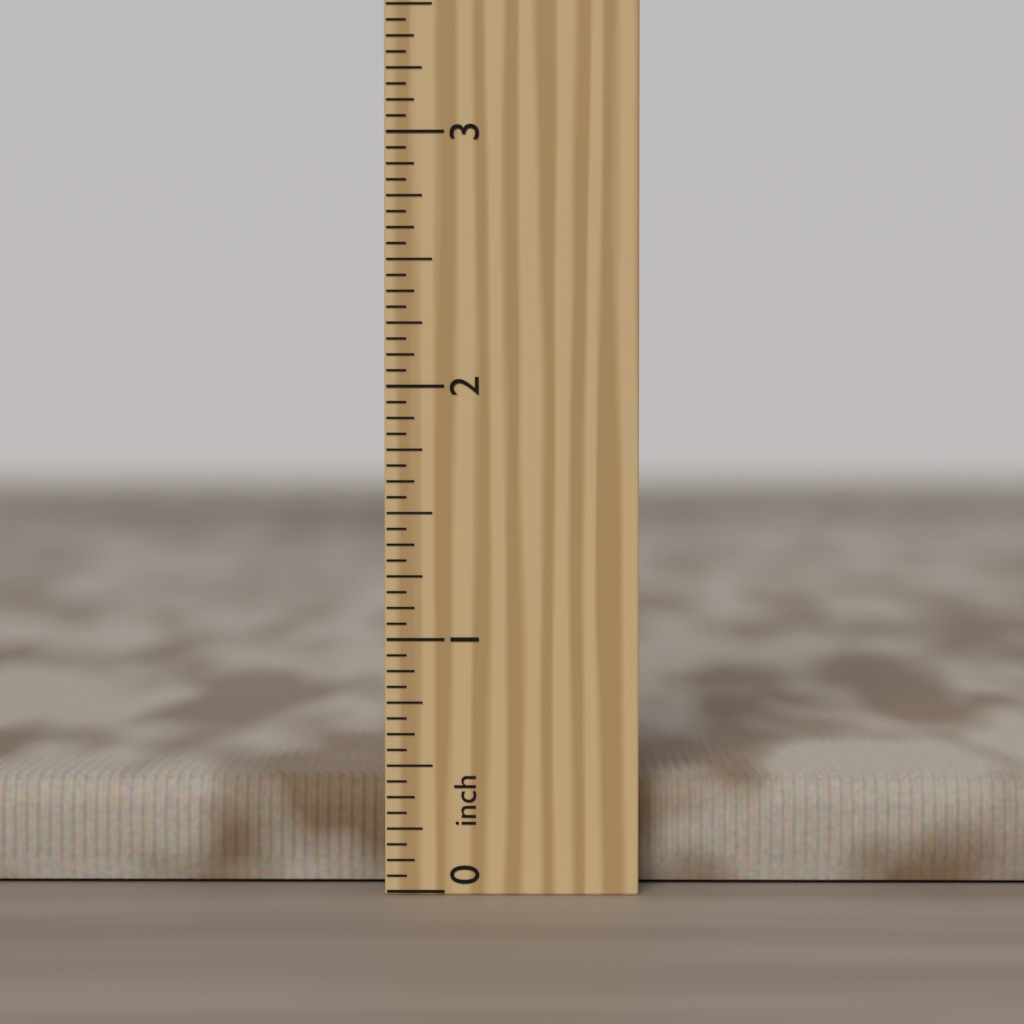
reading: 0.4375 inch
